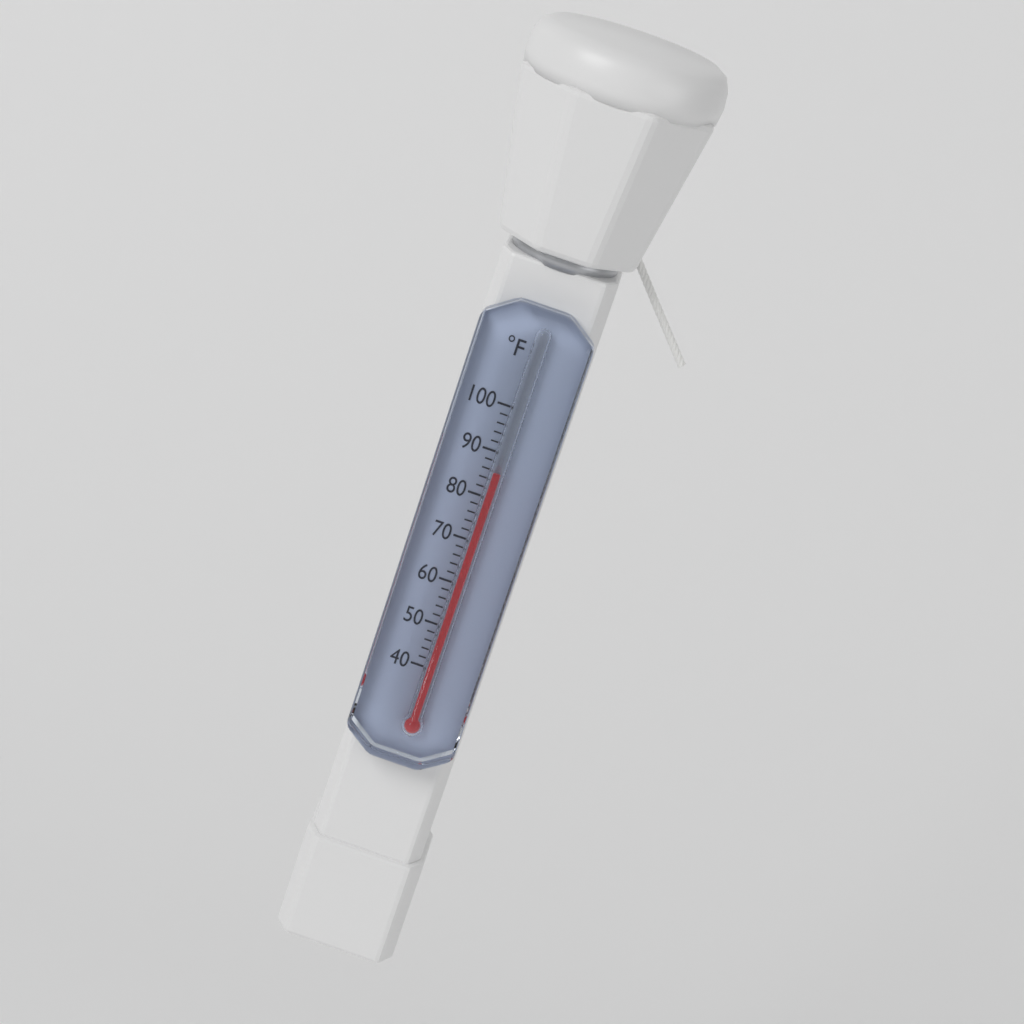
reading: 86 °F
